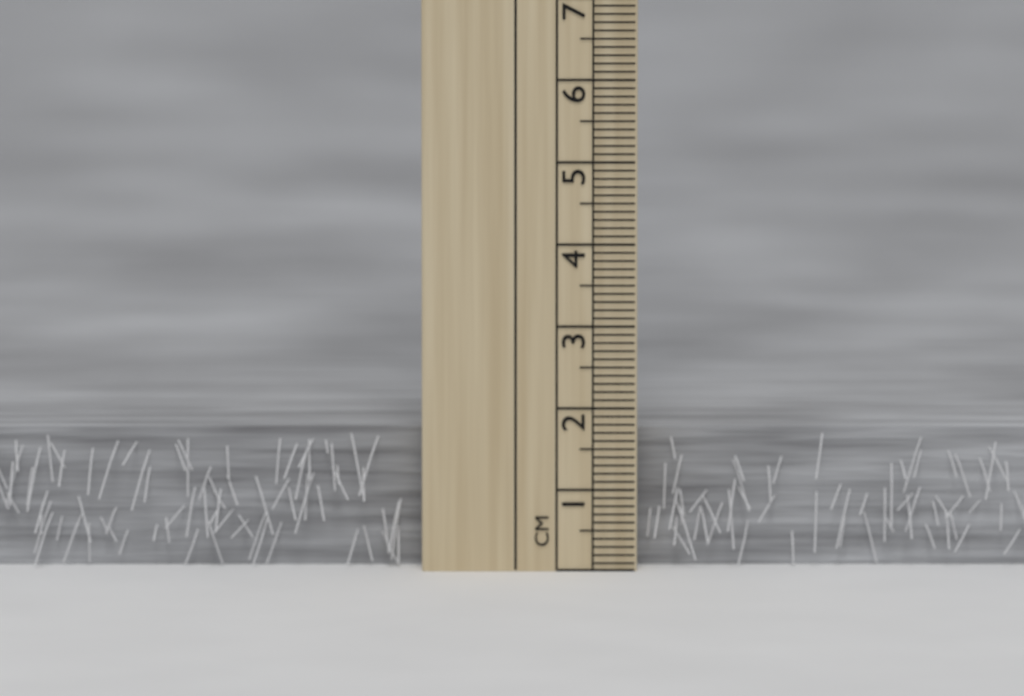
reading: 1.7 cm
